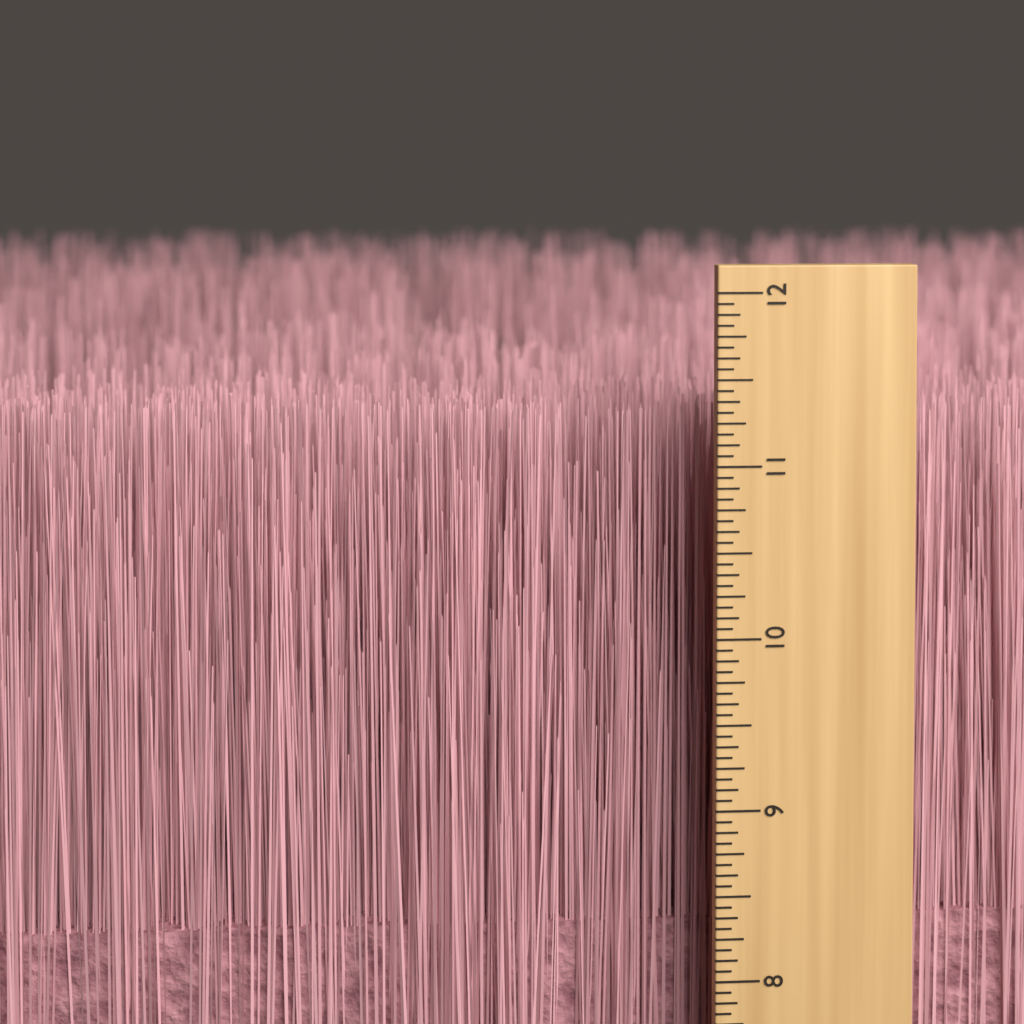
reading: 11.2500 inch
